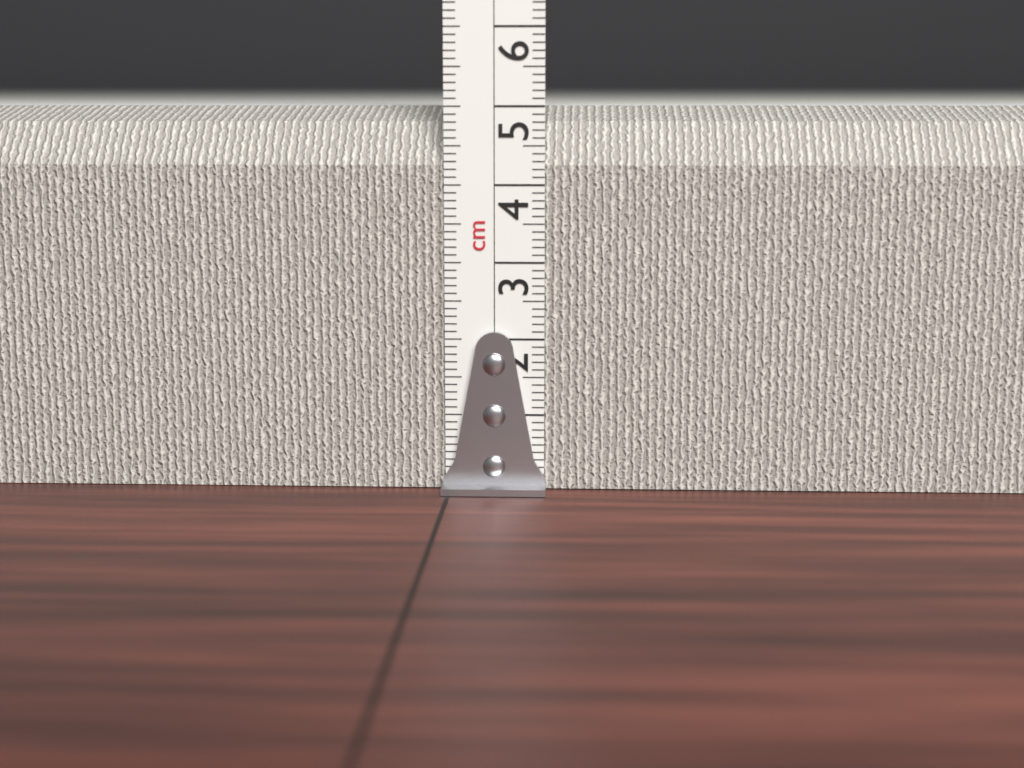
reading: 5.0 cm
